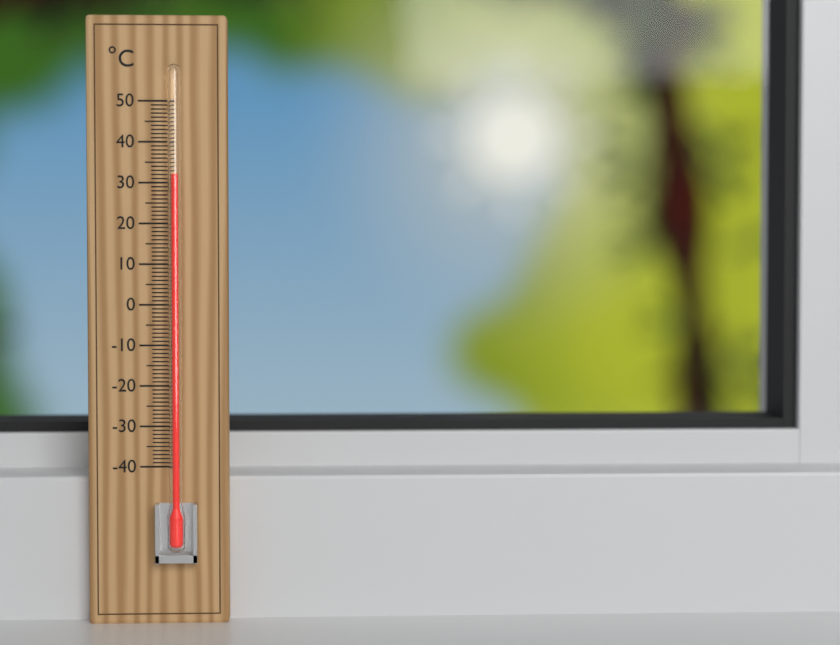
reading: 32 °C
